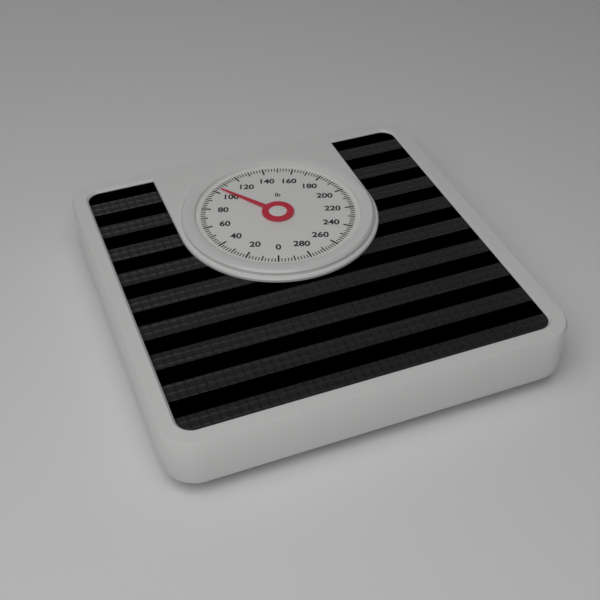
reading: 104 lb
